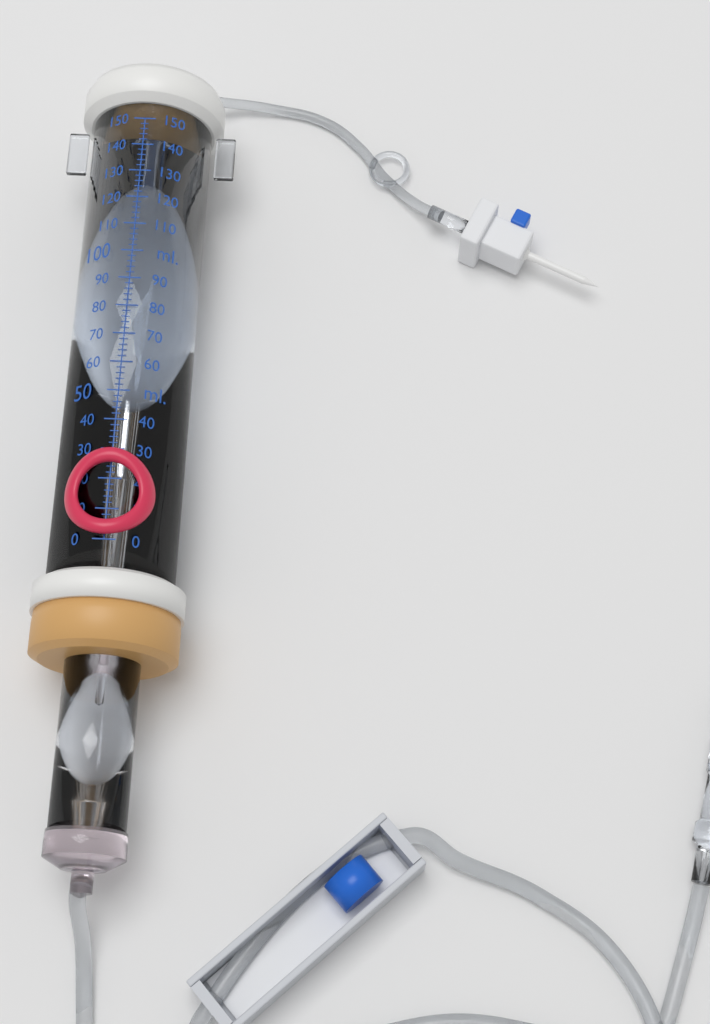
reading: 15 ml
